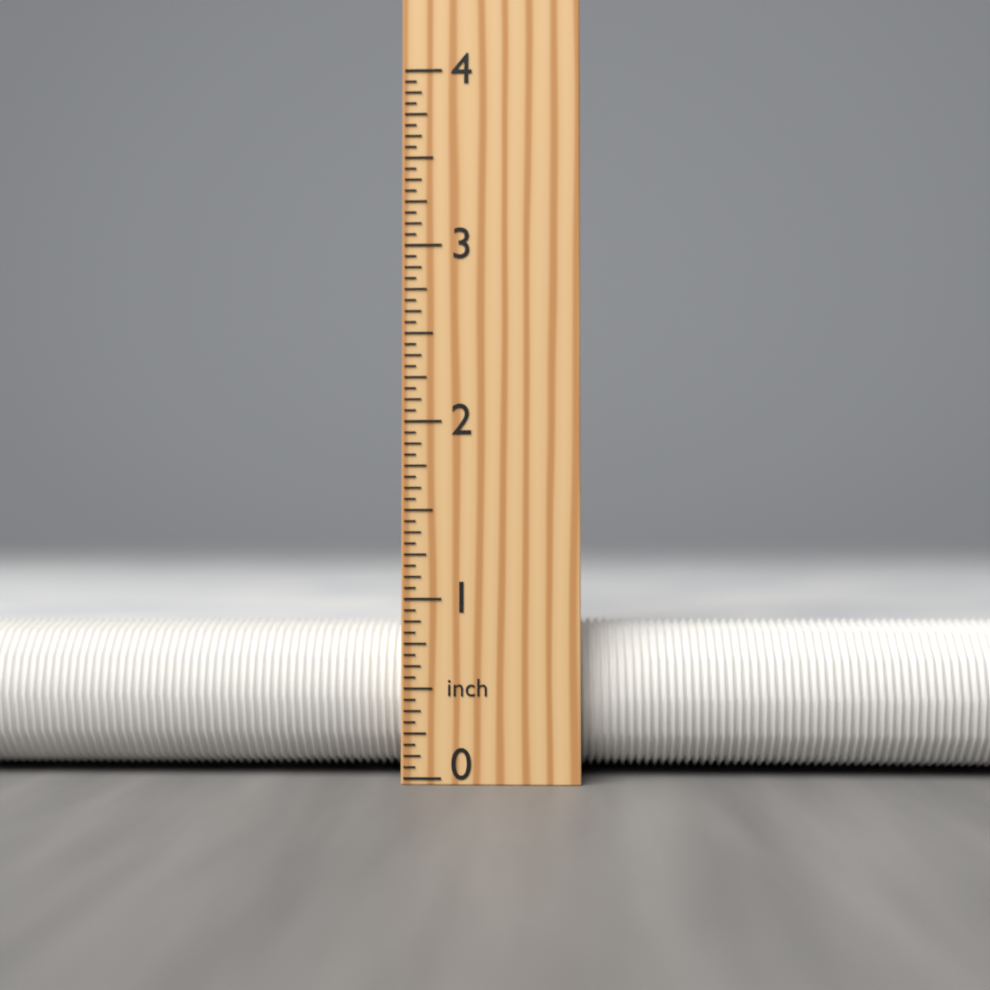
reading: 0.8750 inch
